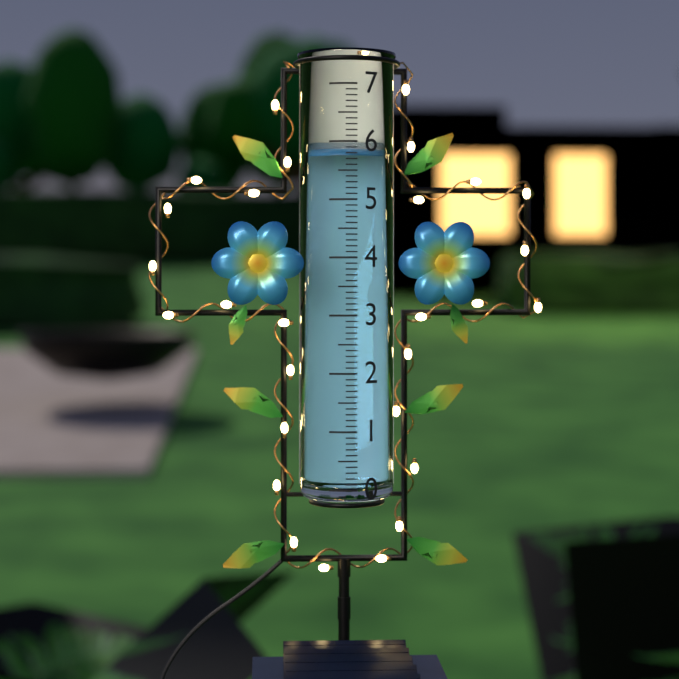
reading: 5.8 (no unit)
